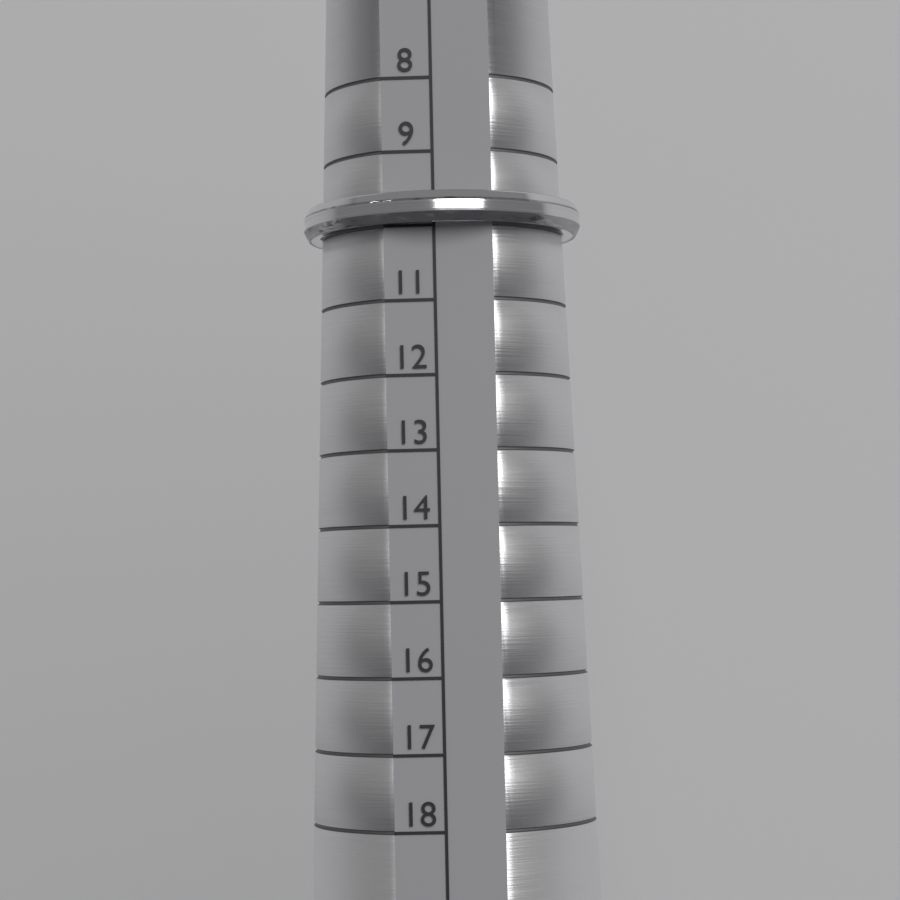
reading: 10 (no unit)
